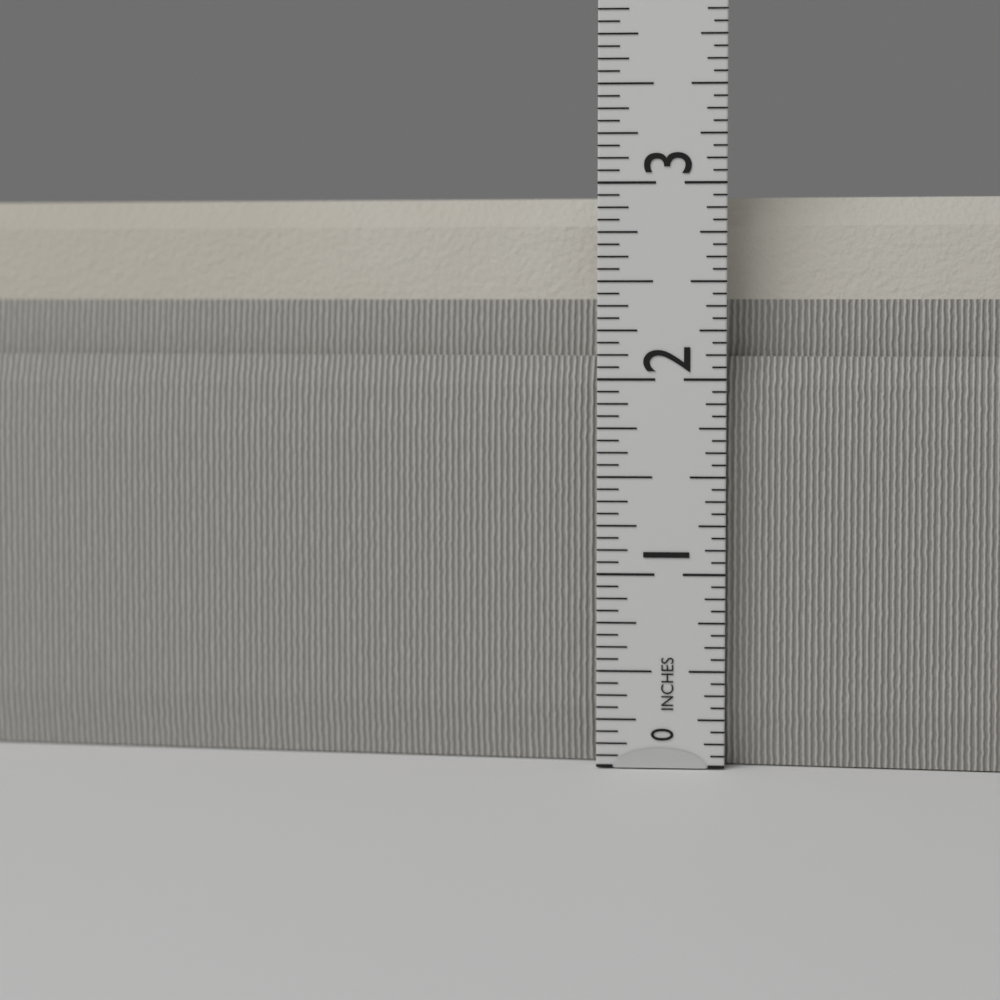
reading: 2.9375 in
